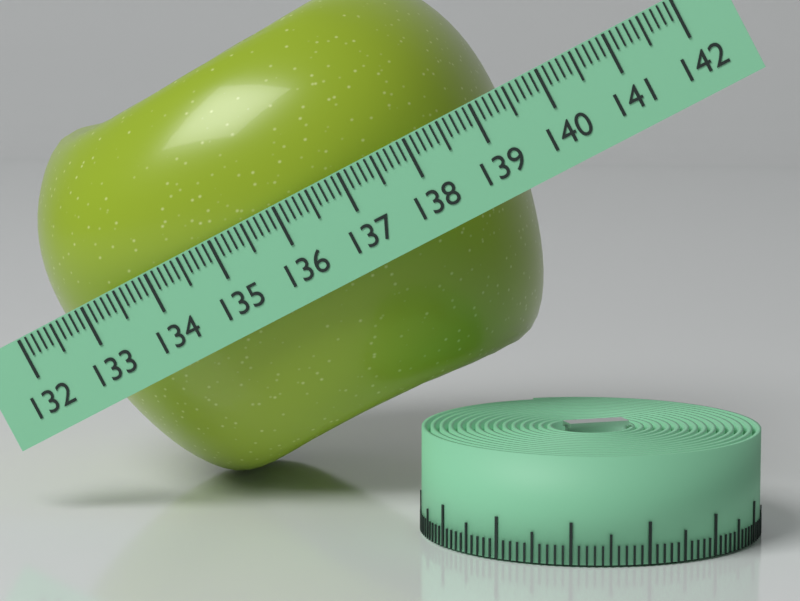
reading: 139.0 (no unit)
